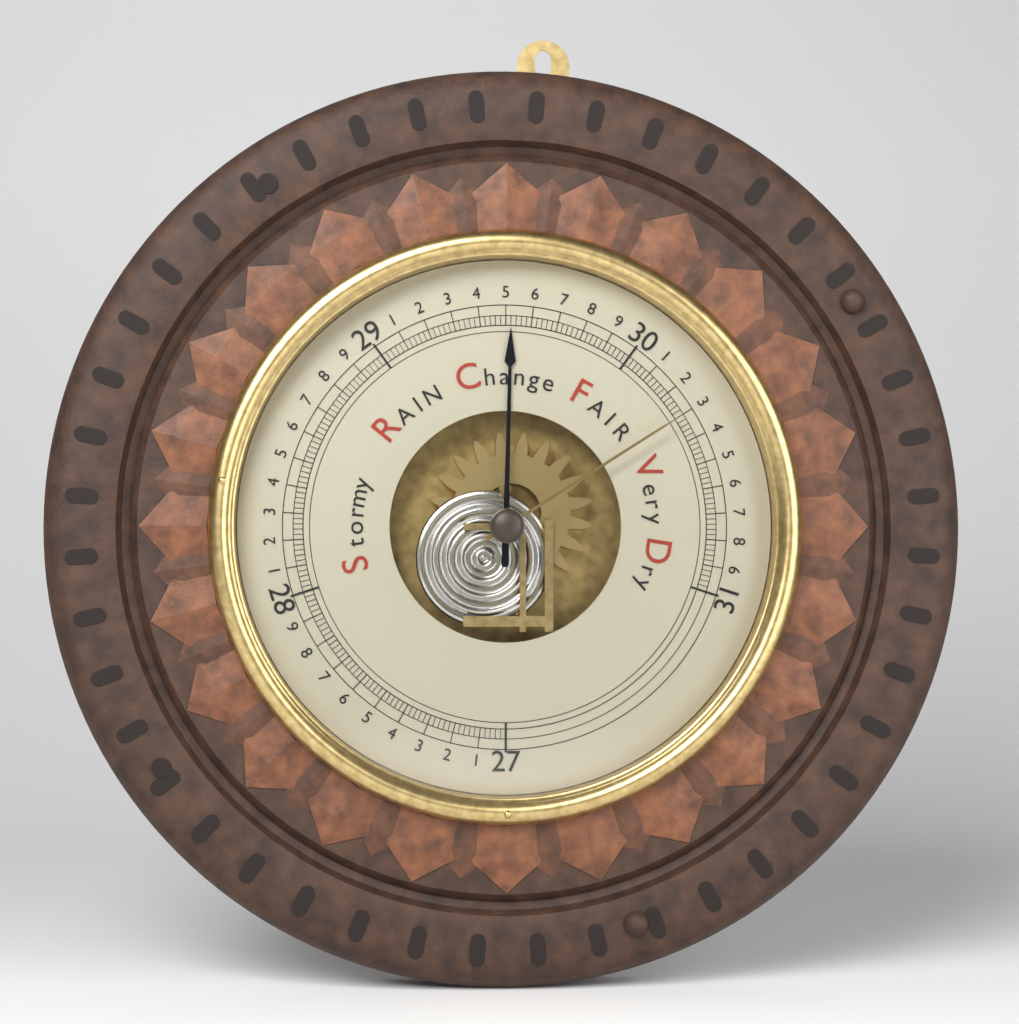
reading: 29.52 inHg
